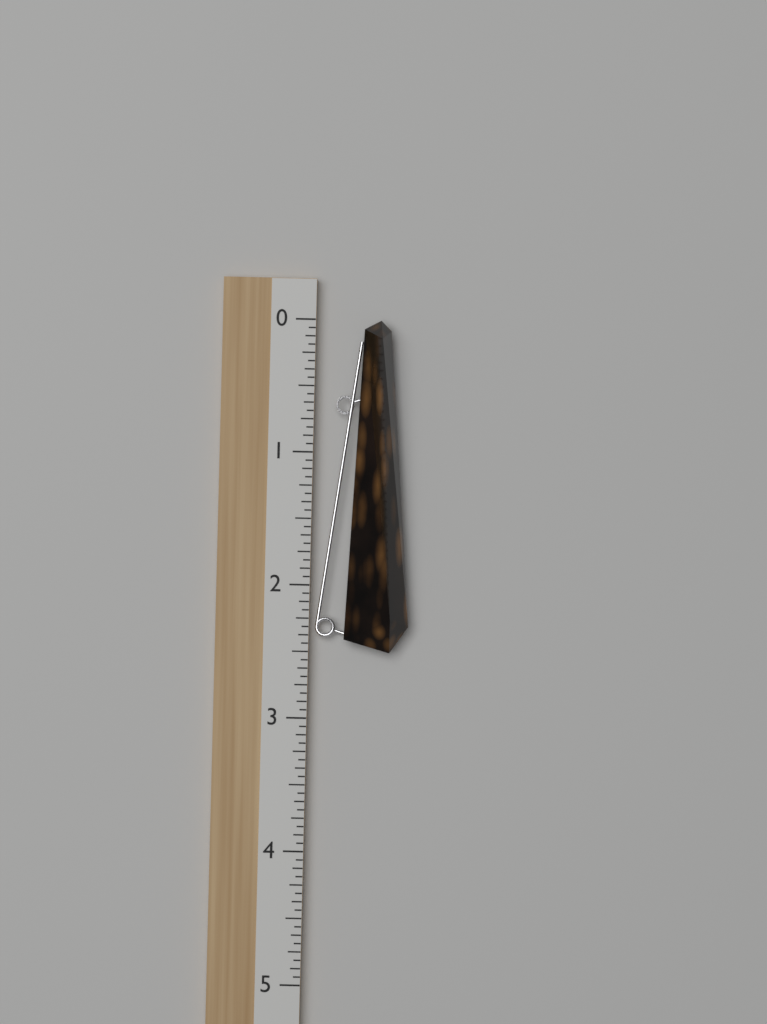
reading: 2.5000 (no unit)
